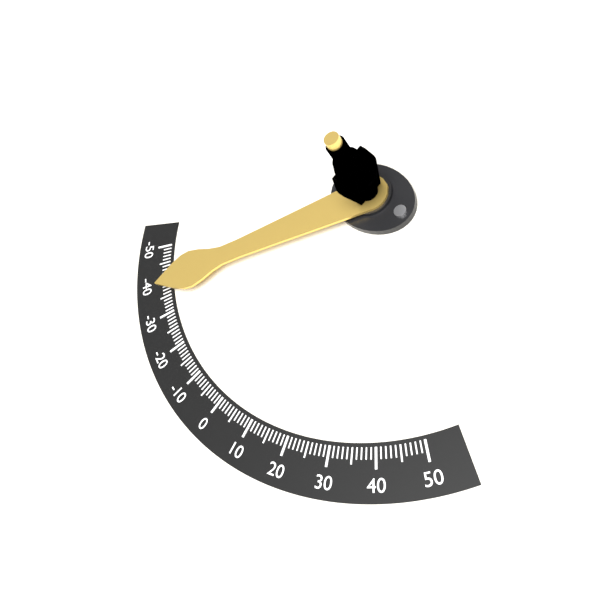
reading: -38 (no unit)
